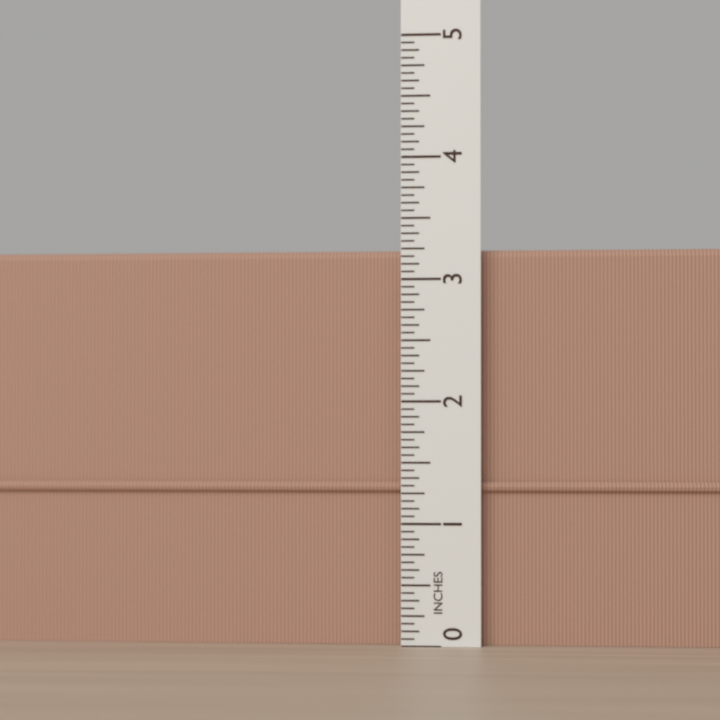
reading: 3.2500 in
